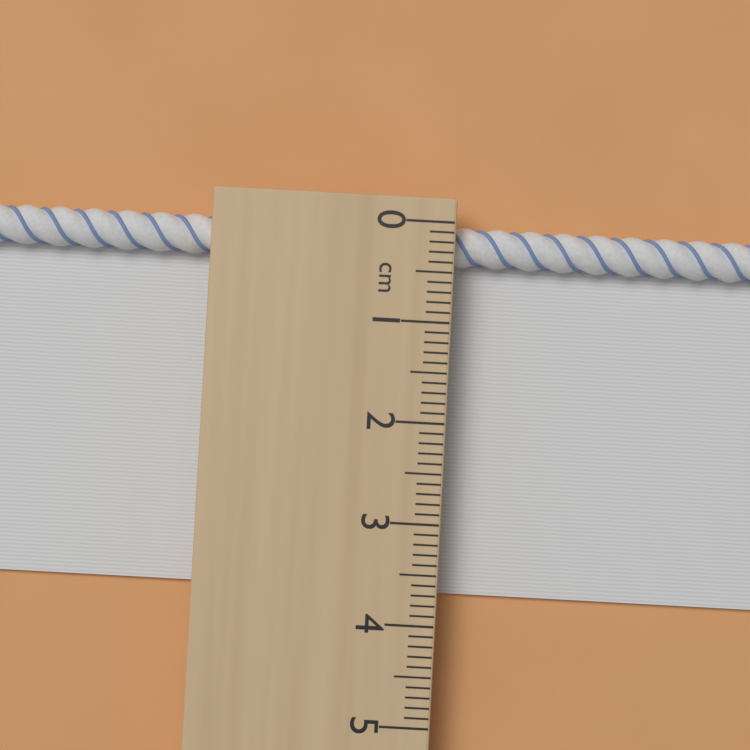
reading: 3.7 cm
